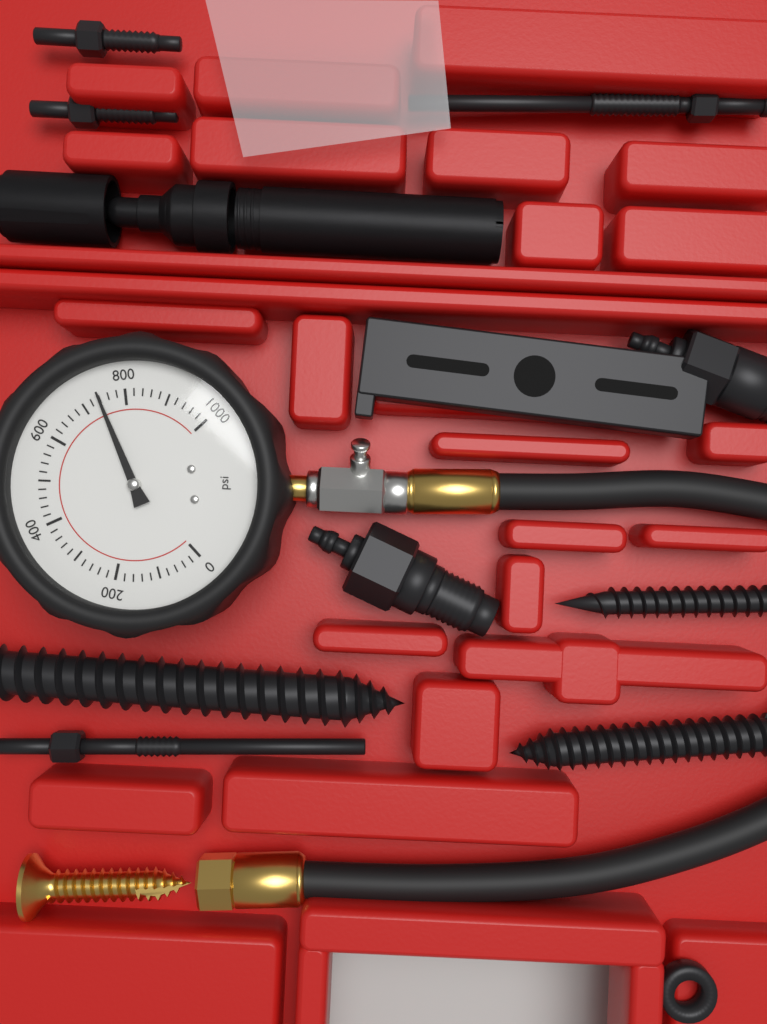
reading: 740 psi
